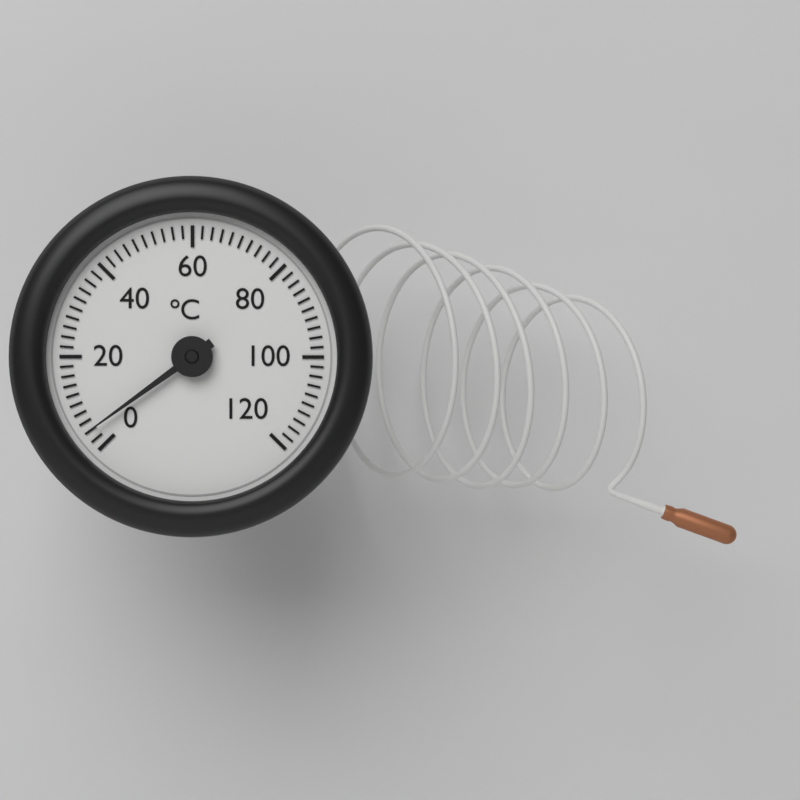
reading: 4 °C
